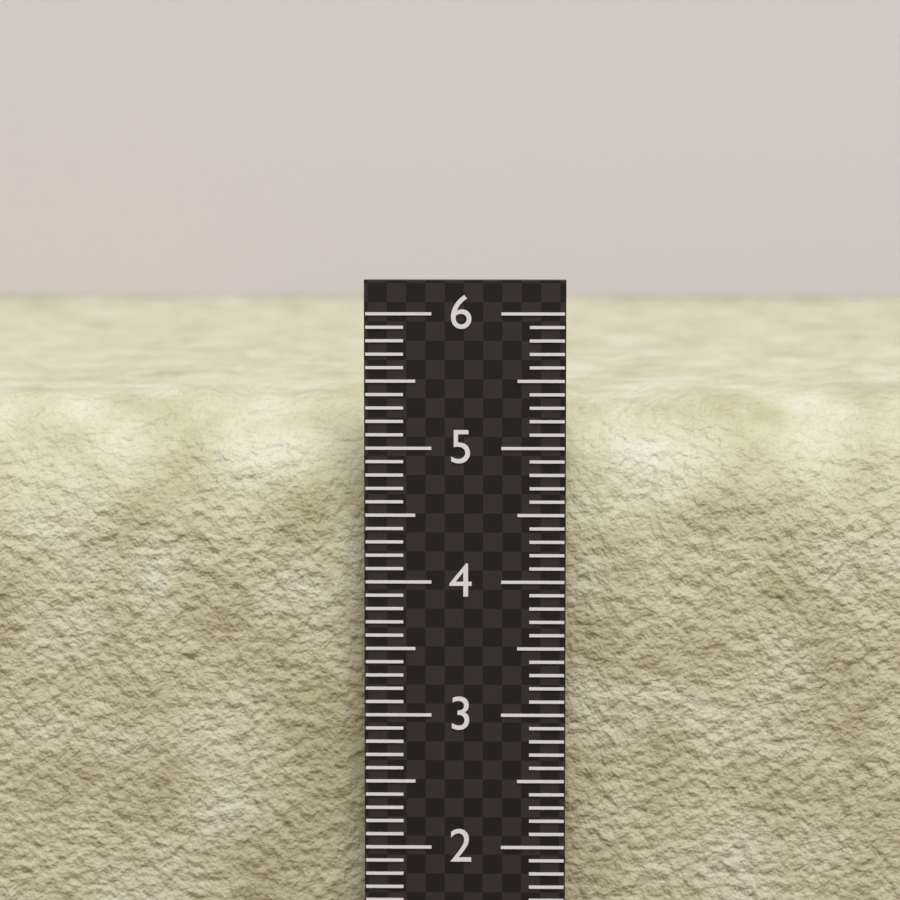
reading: 5.4 (no unit)
